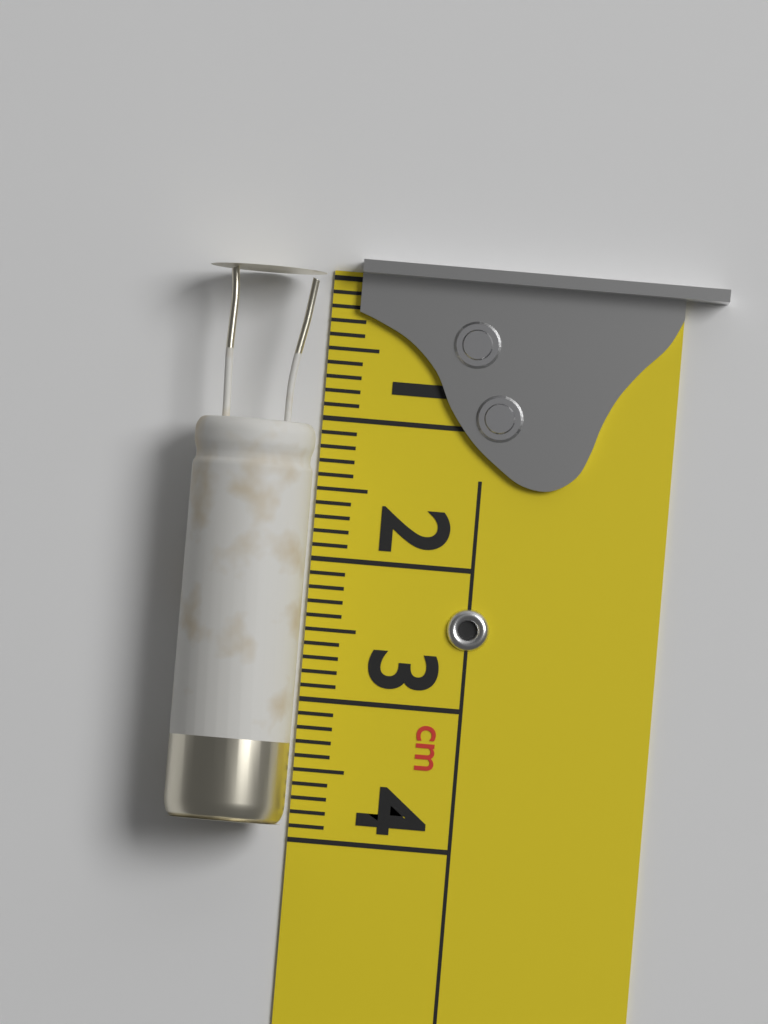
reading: 3.9 cm
